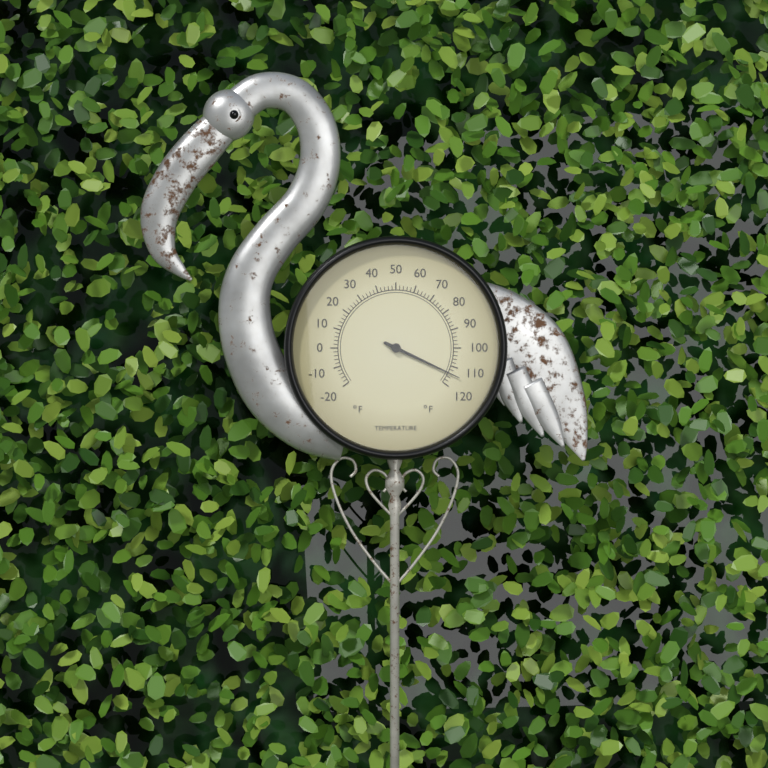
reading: 114 °F
